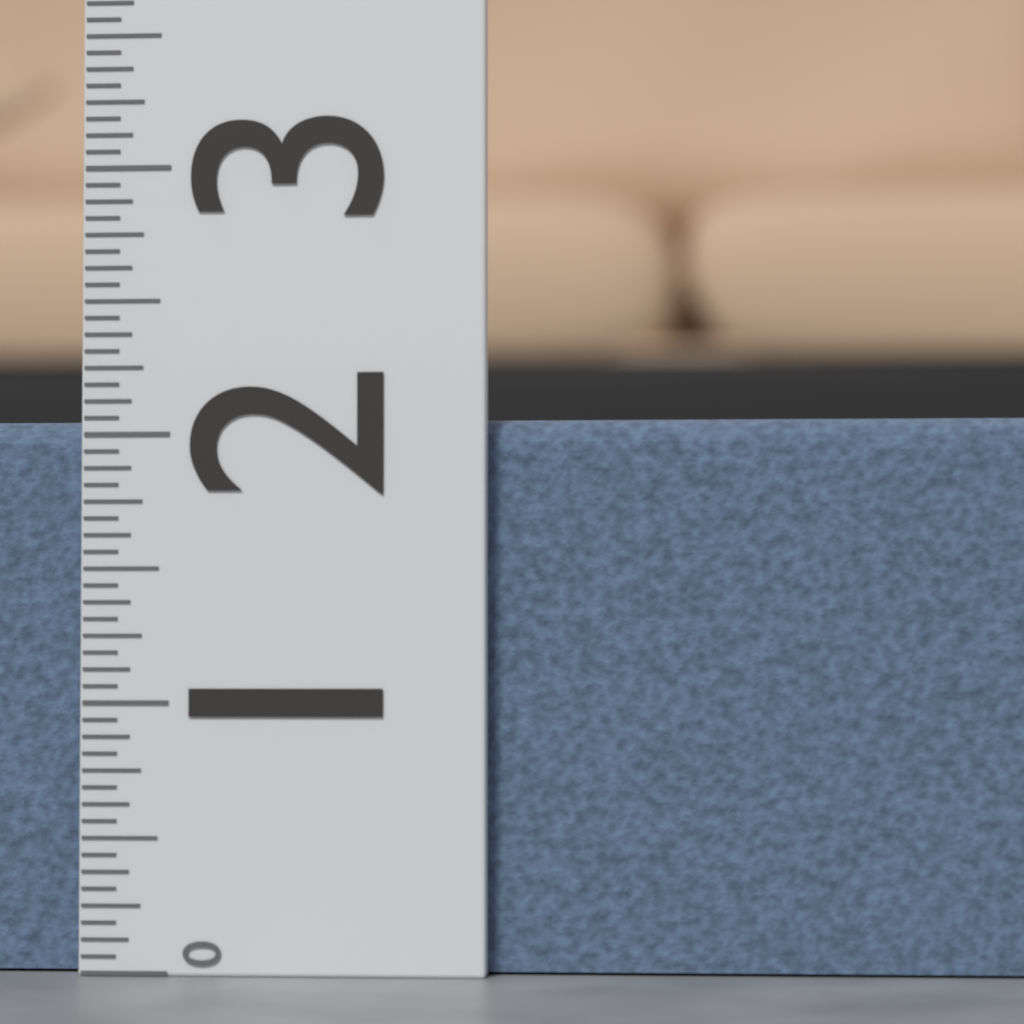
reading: 2.0625 (no unit)
